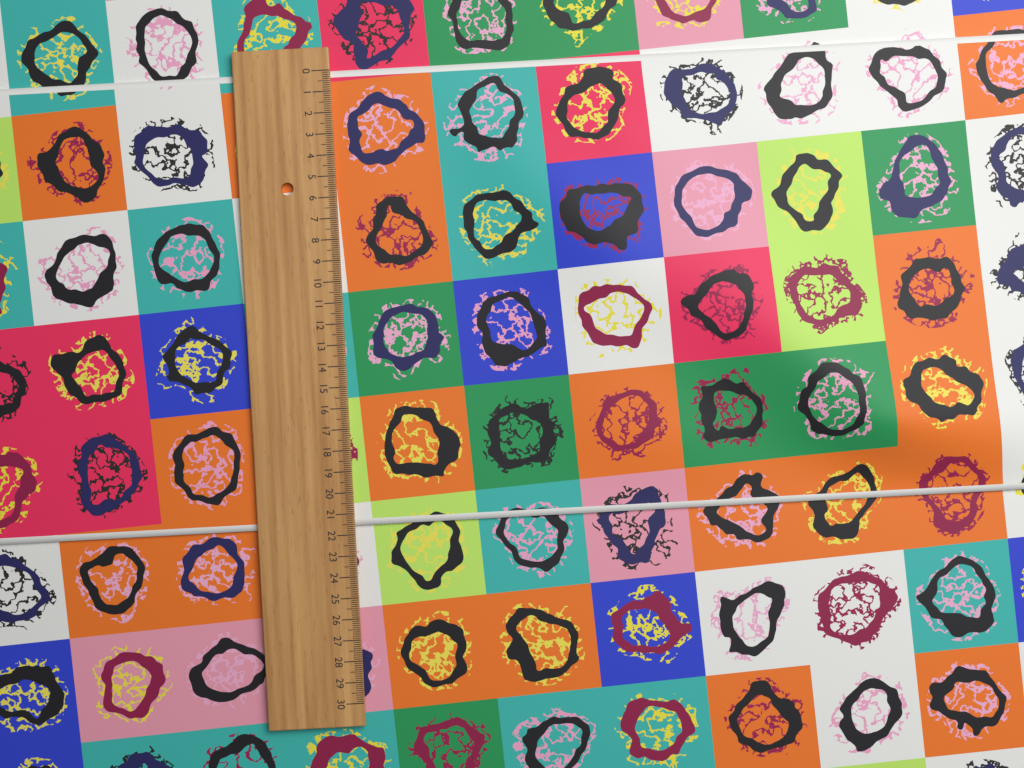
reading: 21.6 (no unit)
